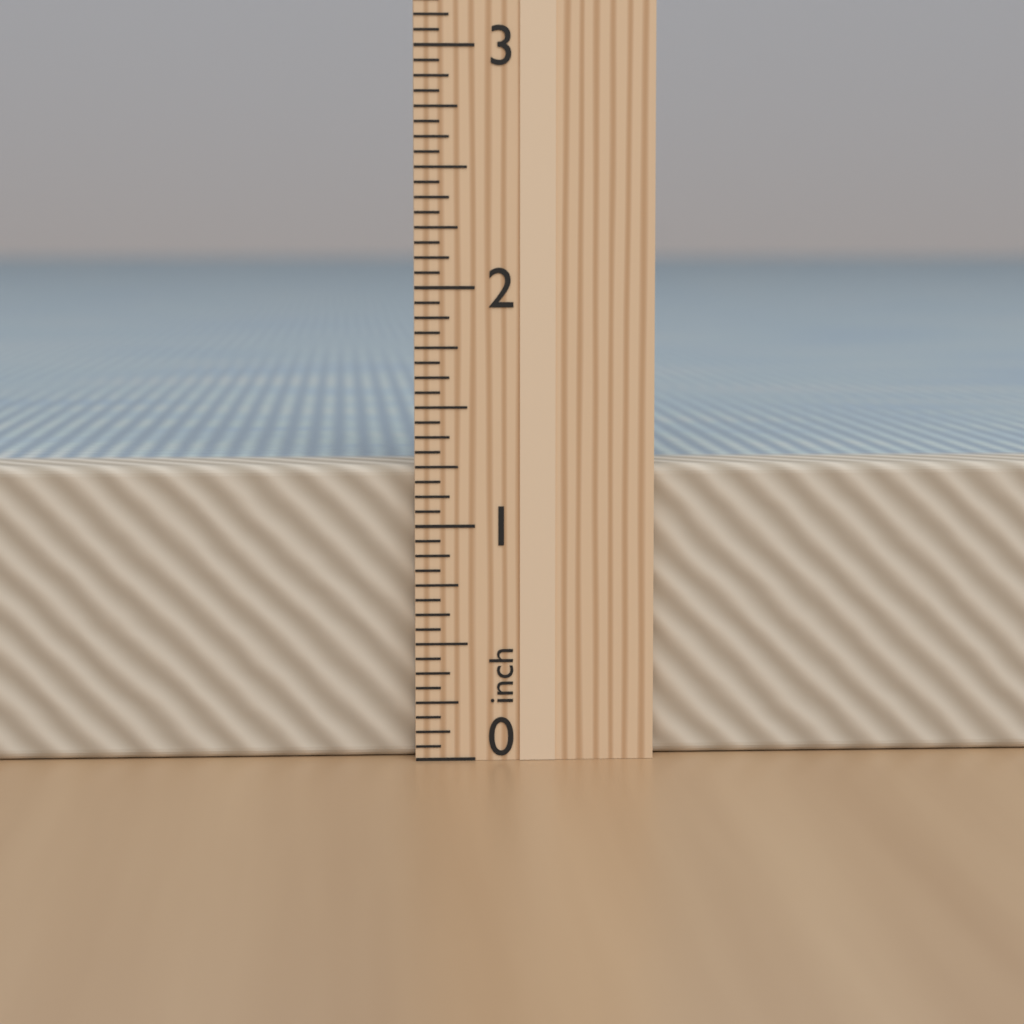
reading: 1.2500 in
